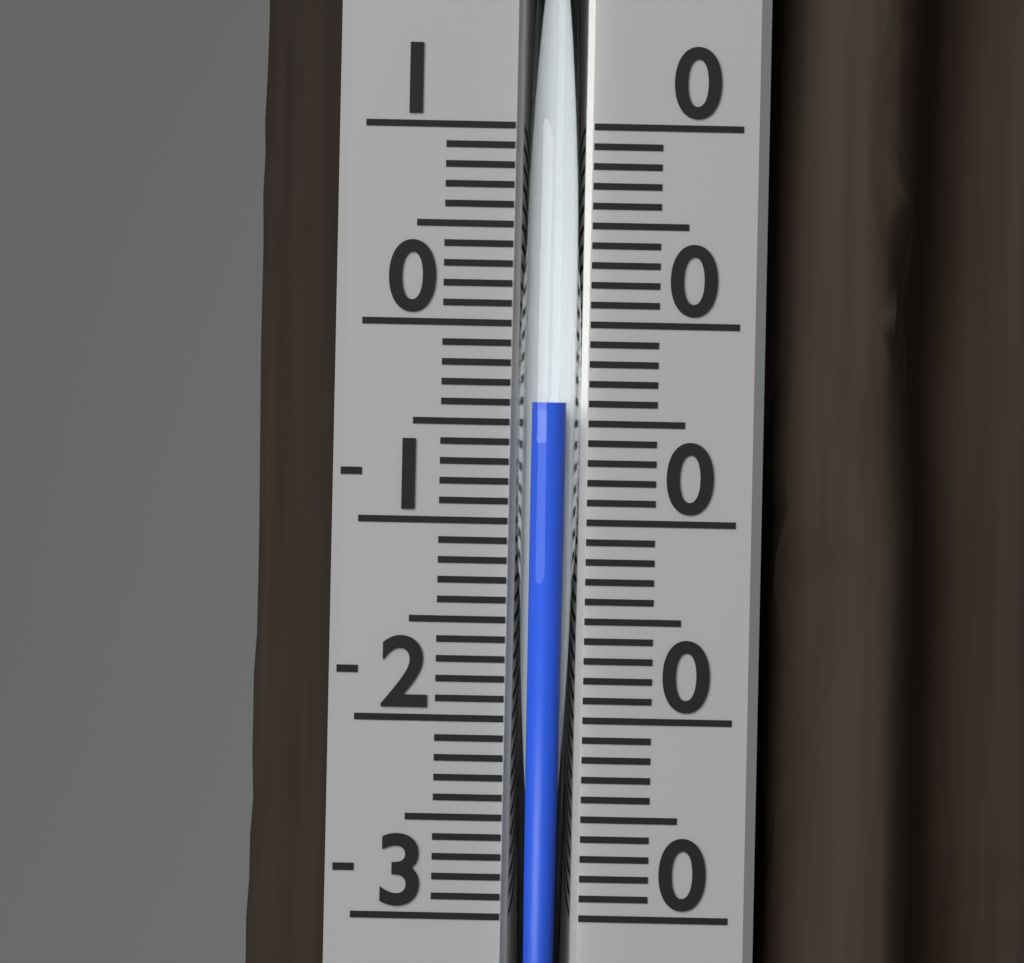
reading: -4 (no unit)
